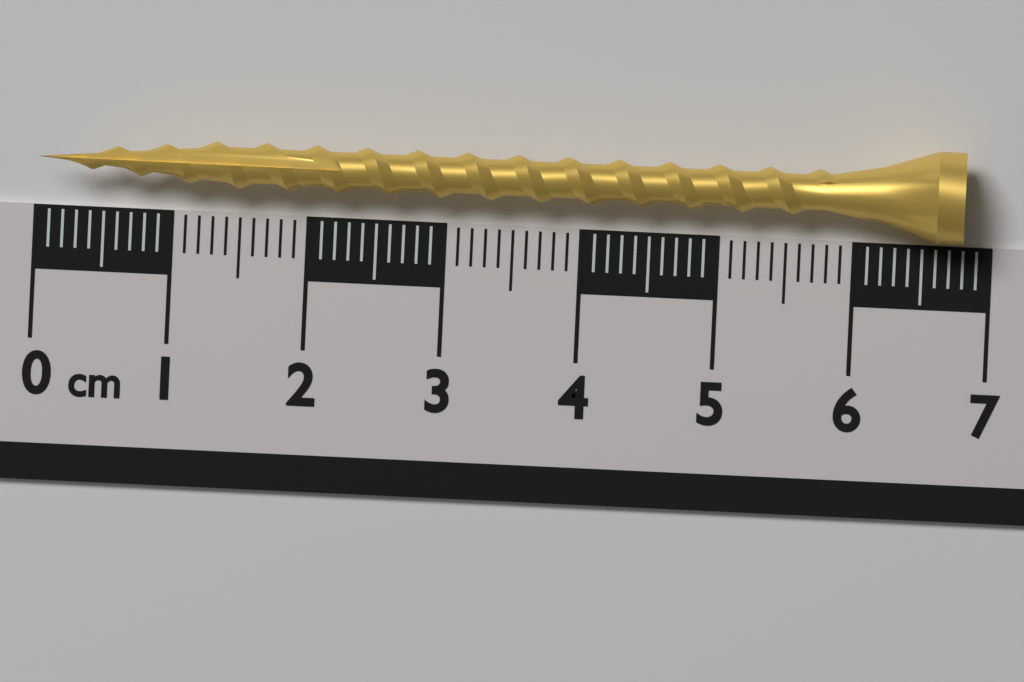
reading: 6.8 cm
